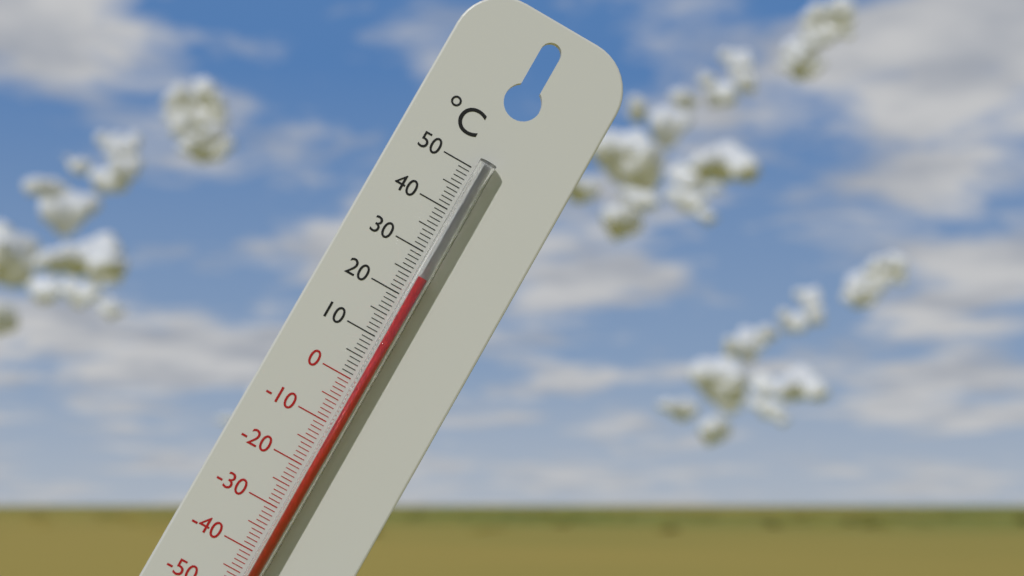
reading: 25 °C
